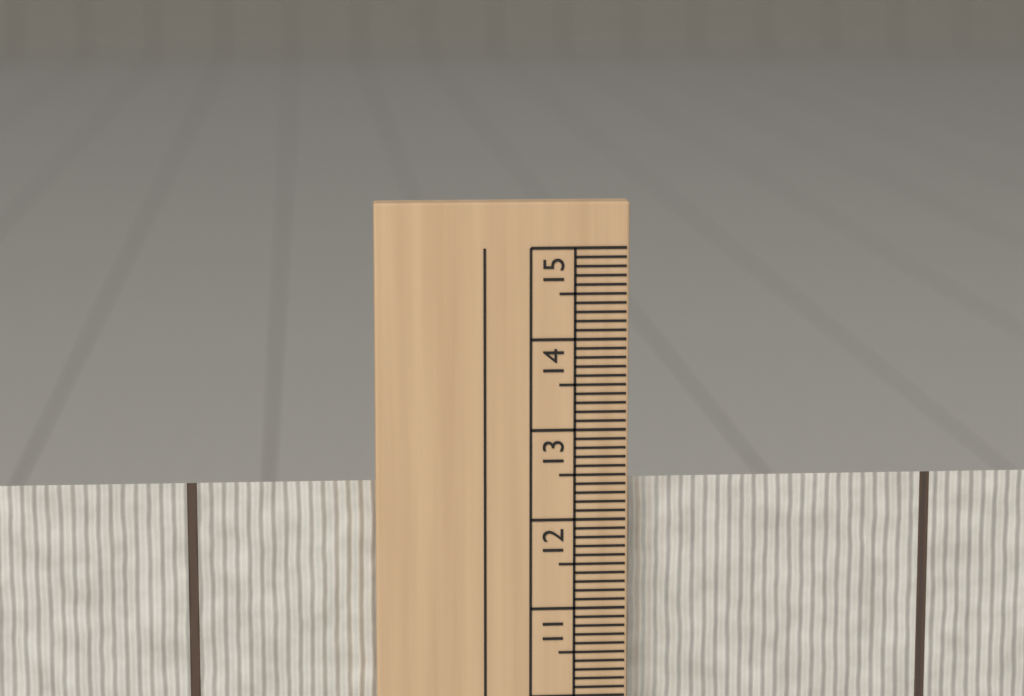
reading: 12.4 cm
